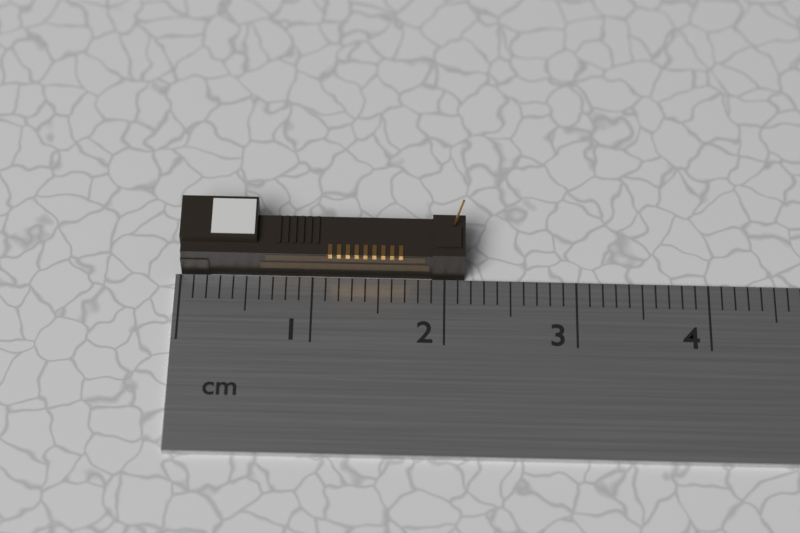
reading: 2.15 cm
